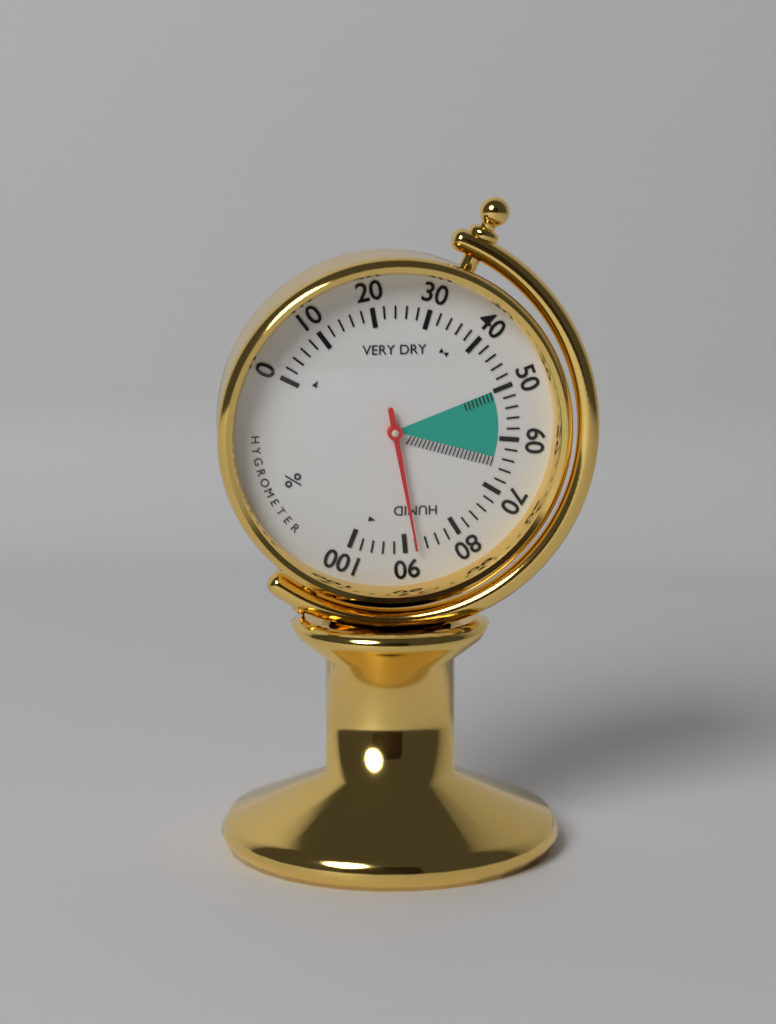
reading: 88 %
